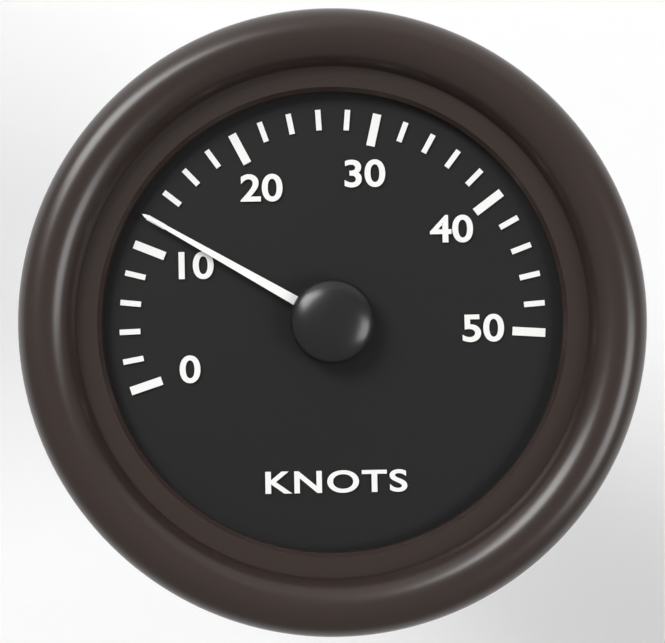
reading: 12 knots
